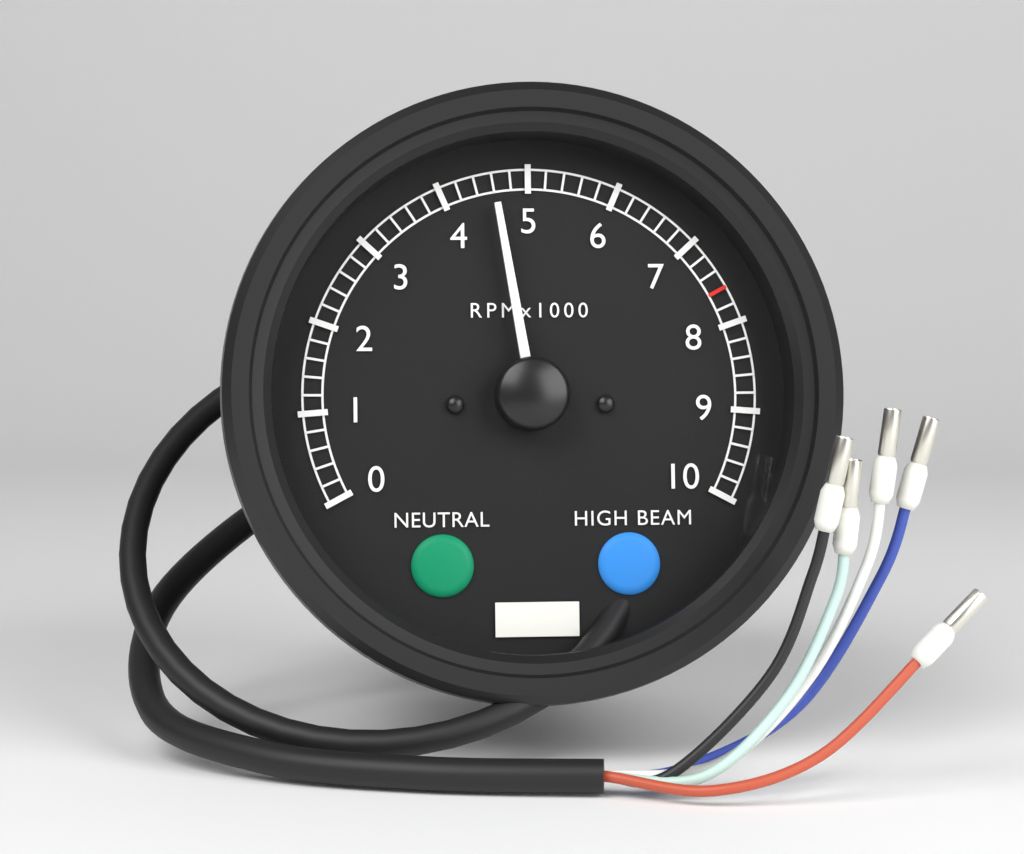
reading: 4600 RPM
